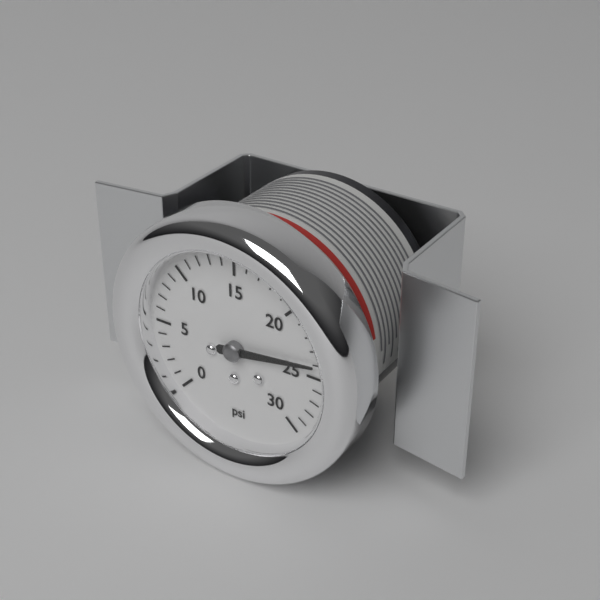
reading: 24 psi
